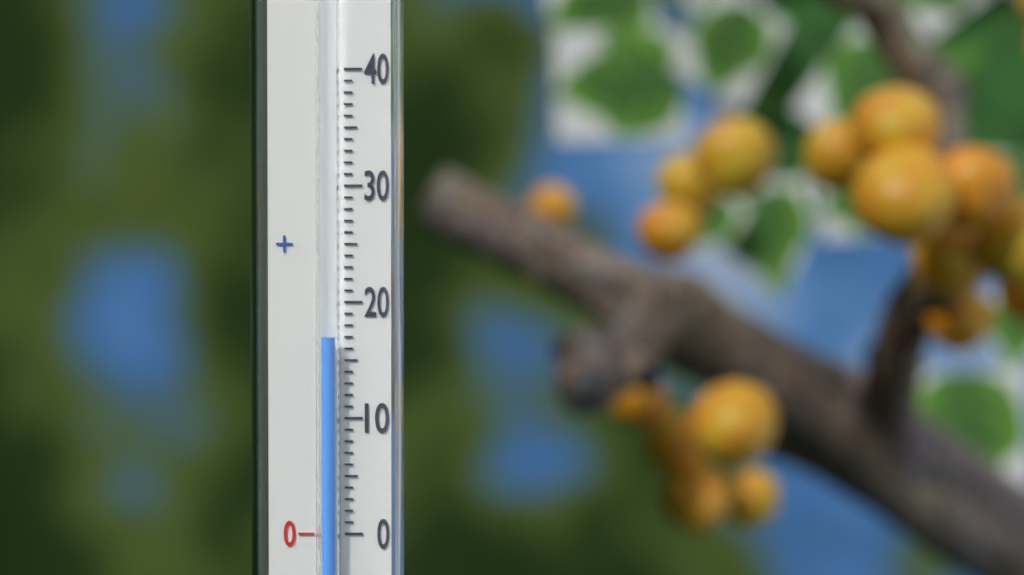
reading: 17 (no unit)
